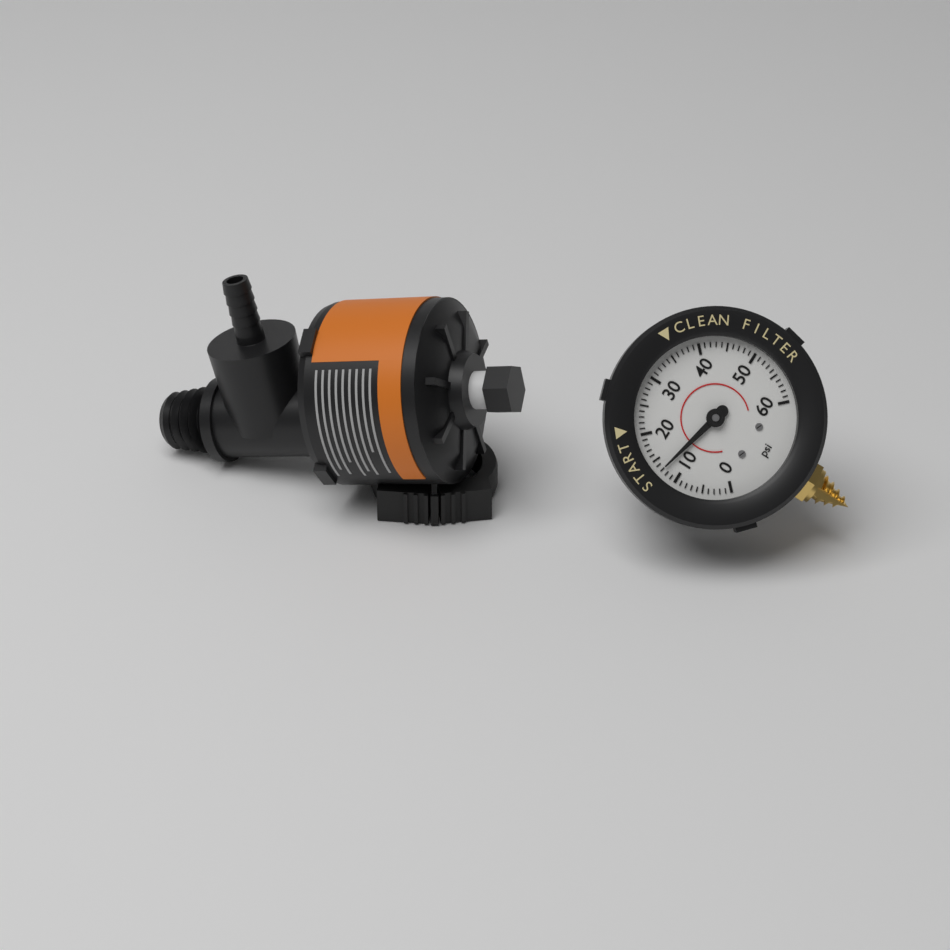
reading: 13 psi
